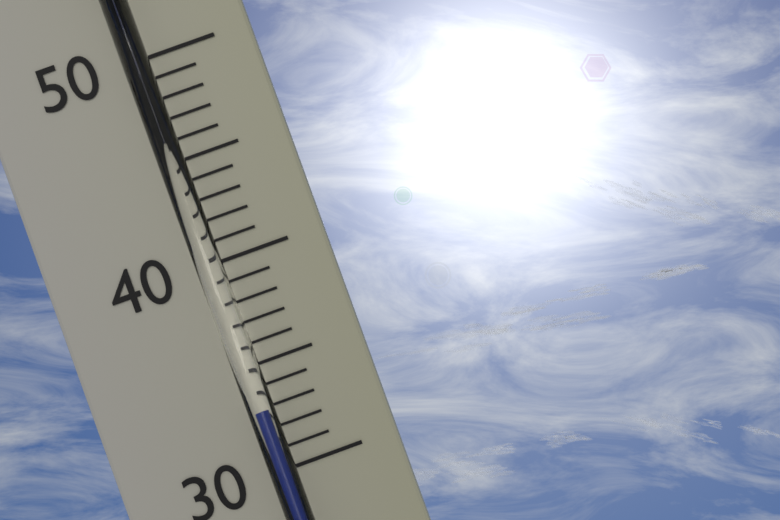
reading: 33 (no unit)
